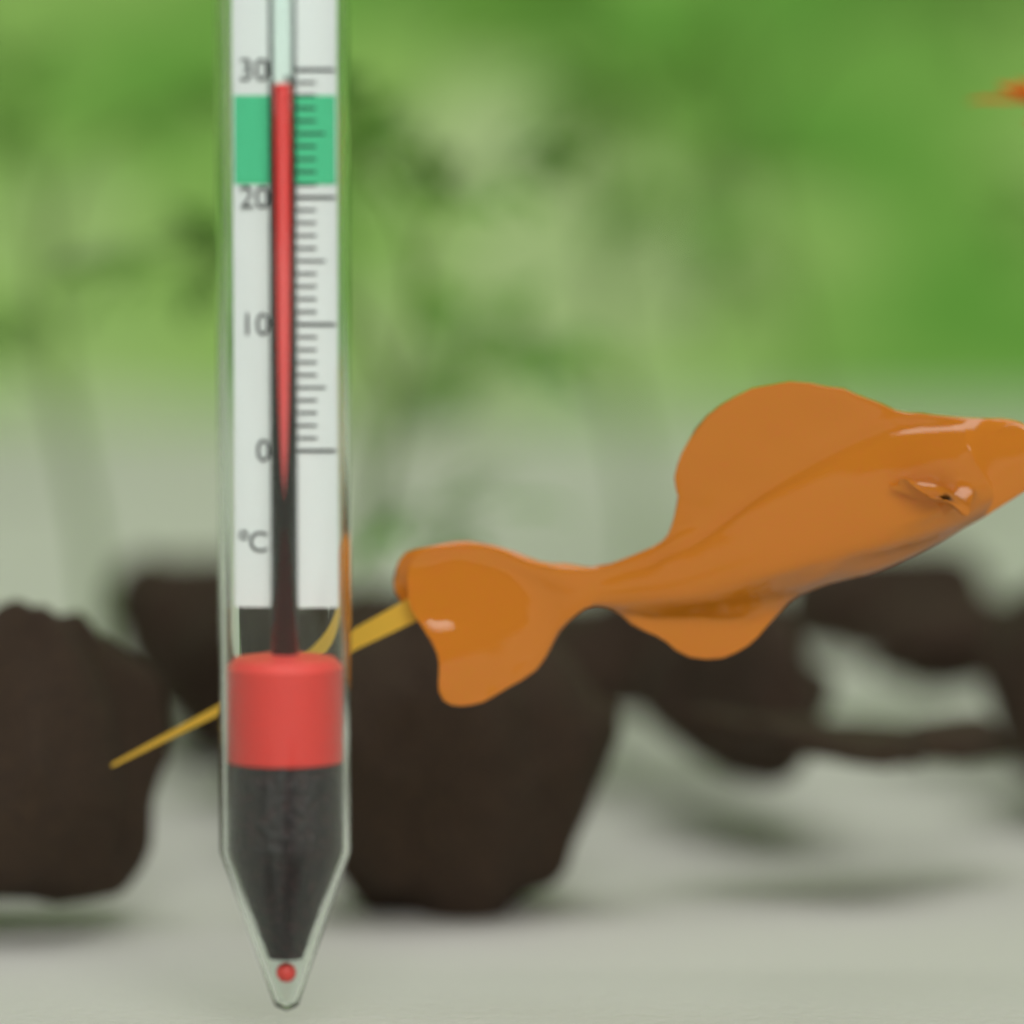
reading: 29 °C
